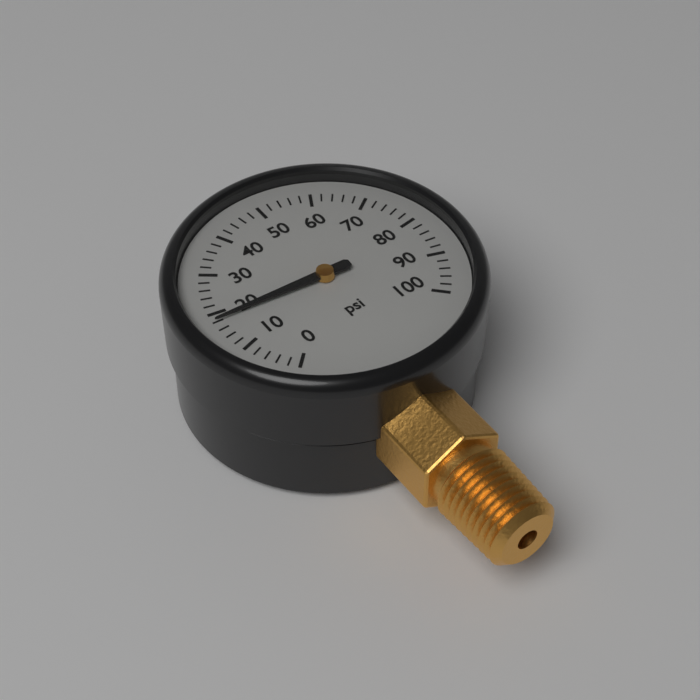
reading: 18 psi
